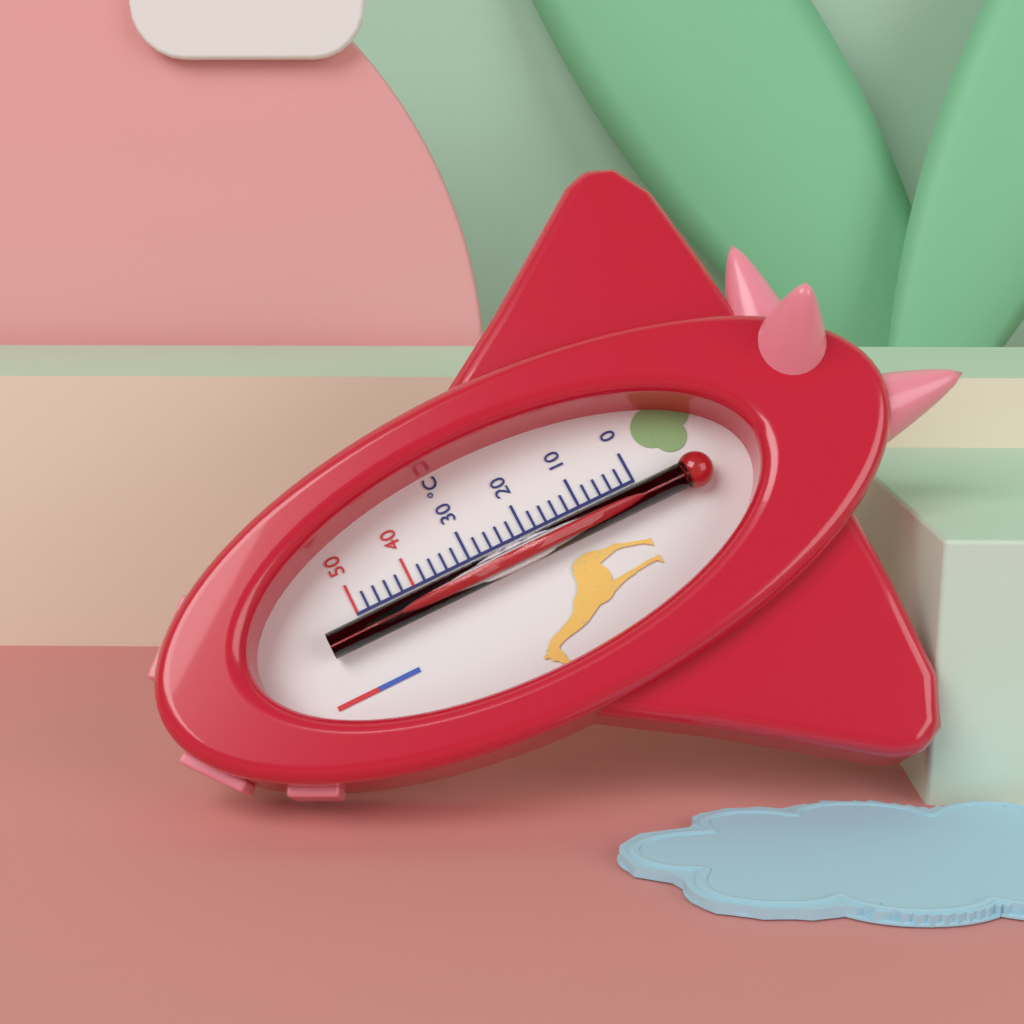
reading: 44 °C
